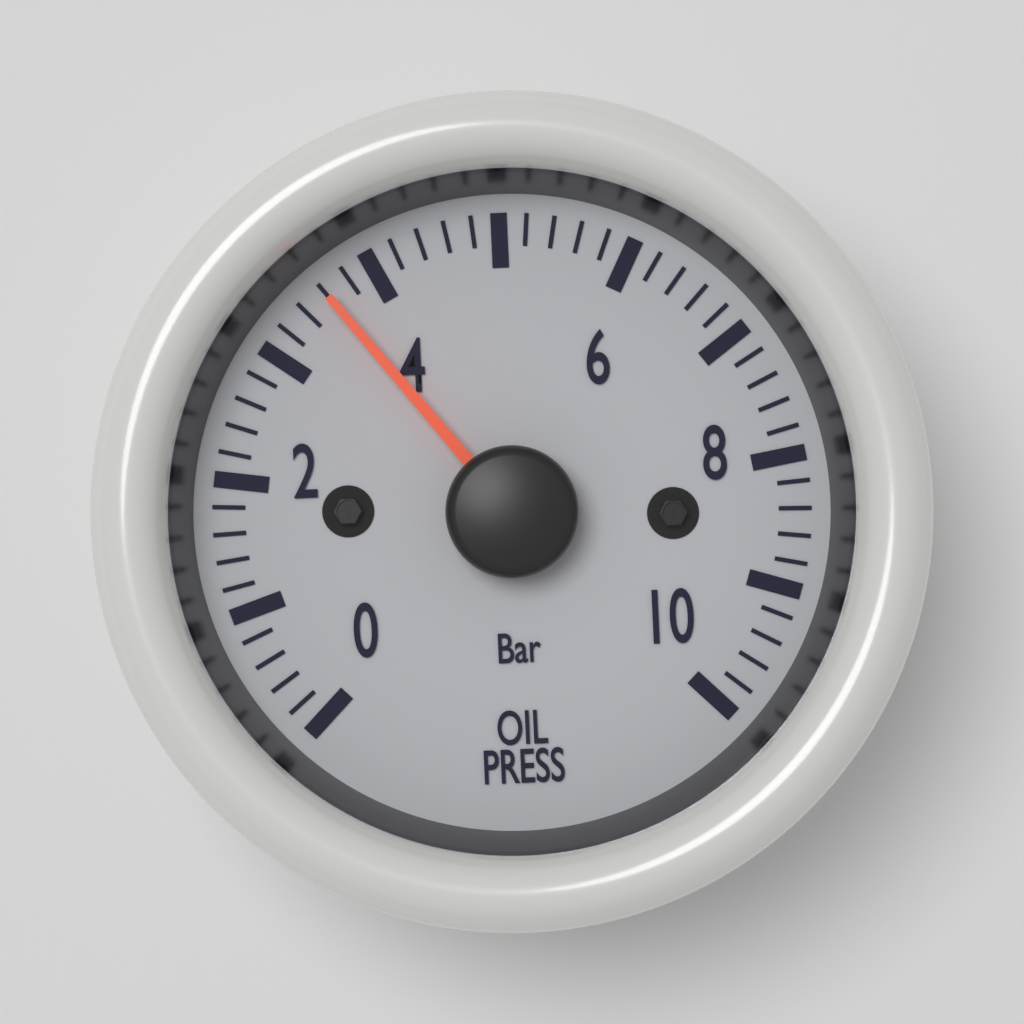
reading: 3.6 bar
